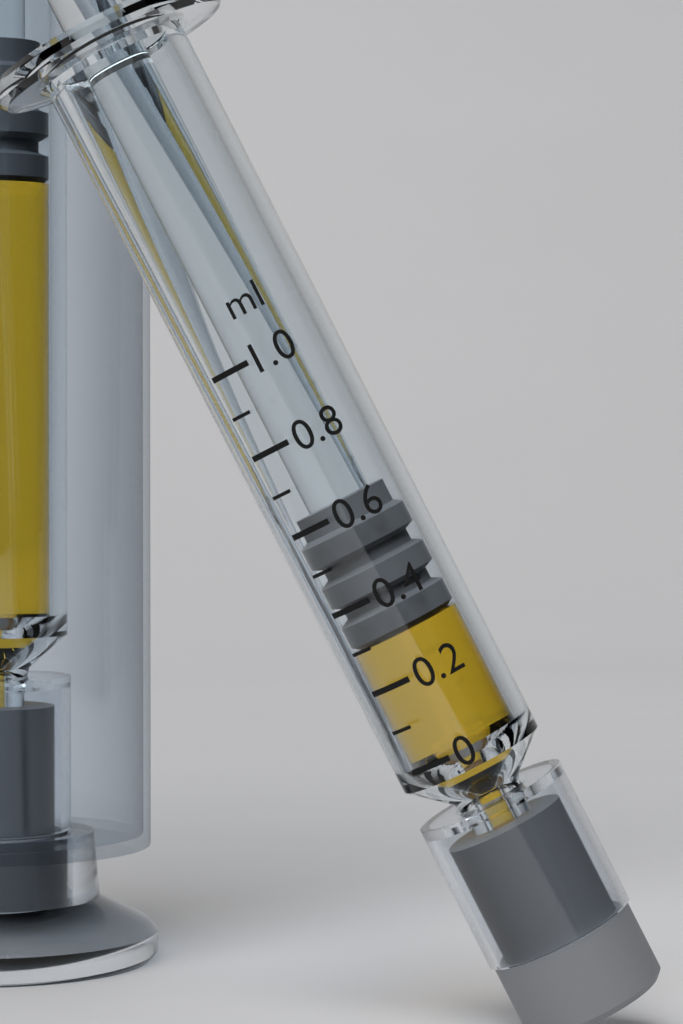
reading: 0.3 ml
